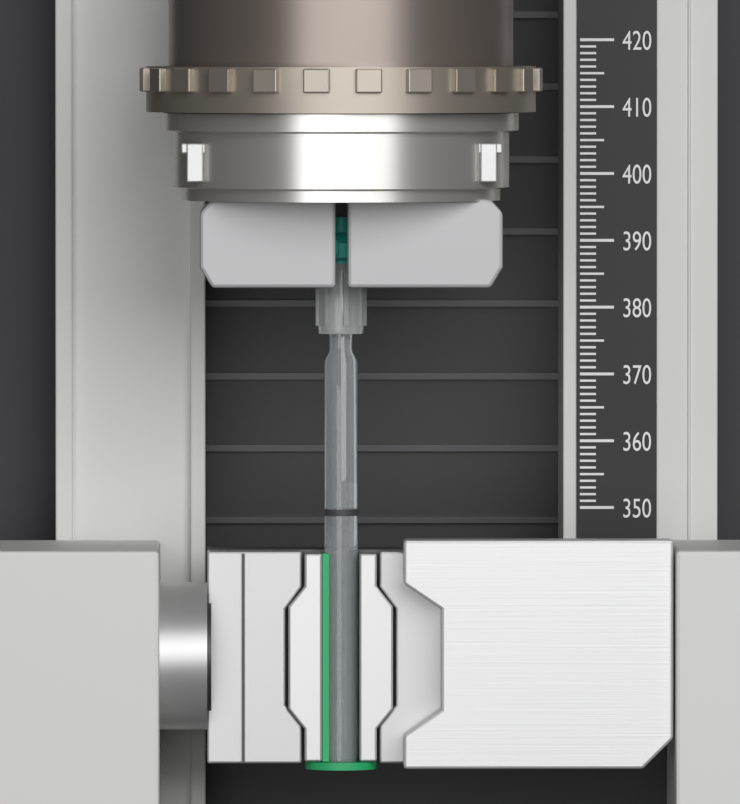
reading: 394 (no unit)
